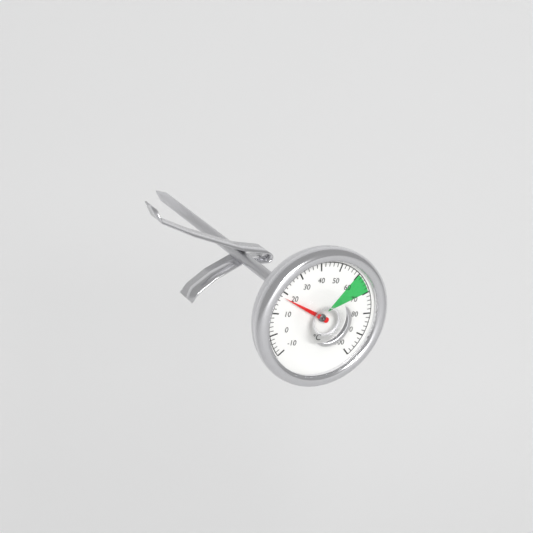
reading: 18 °C
